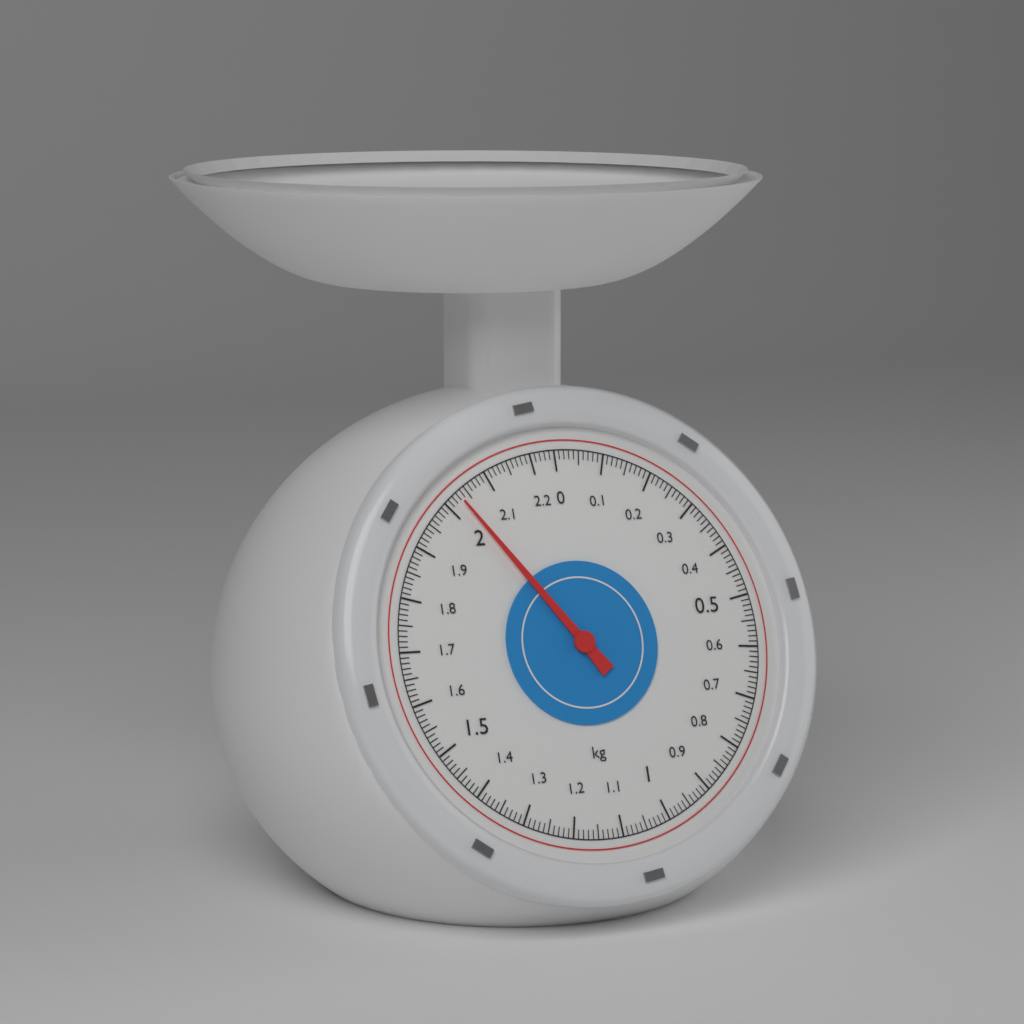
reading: 2.03 kg
